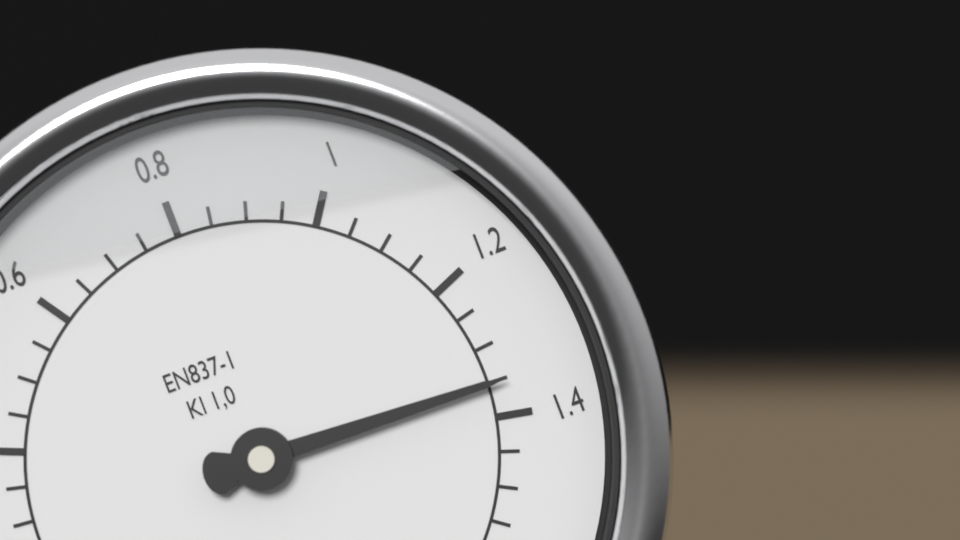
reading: 1.35 MPa
